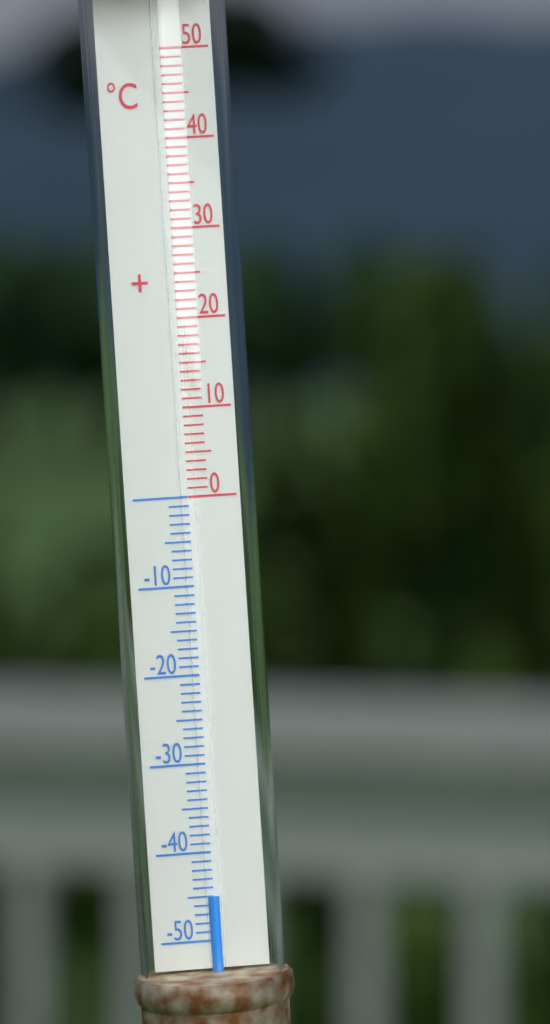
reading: -45 °C
